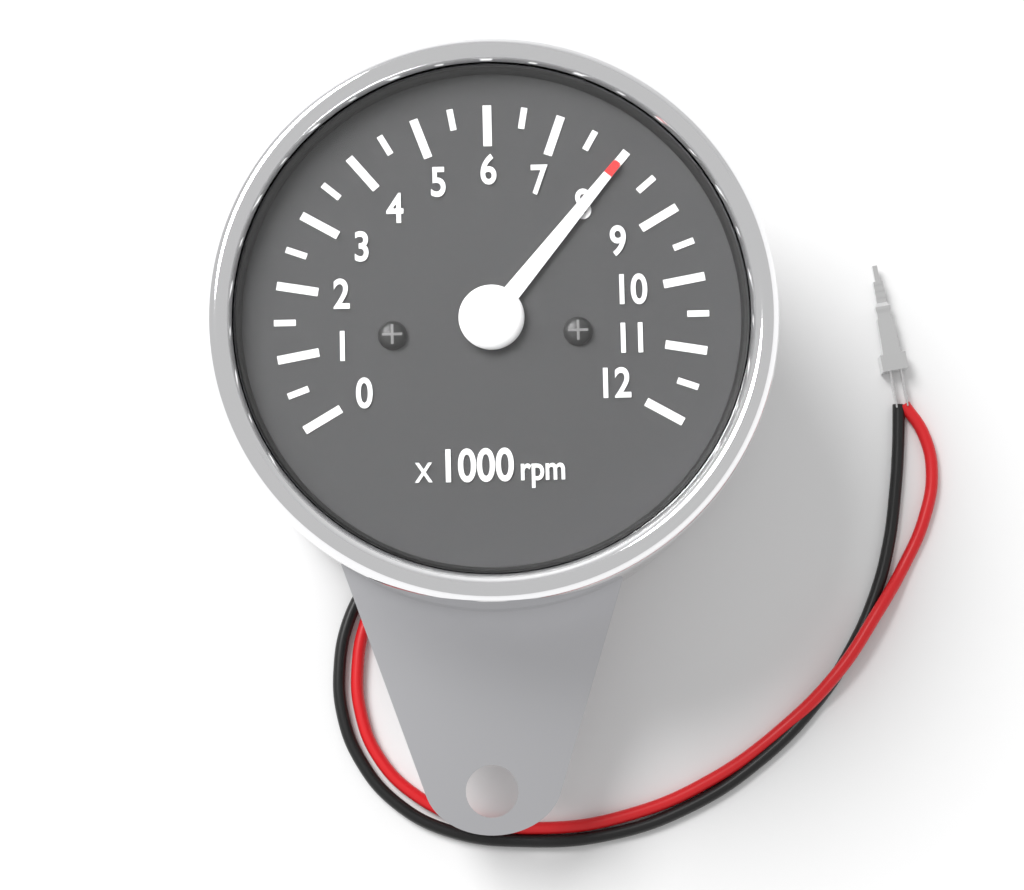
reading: 8.0 x1000 rpm
